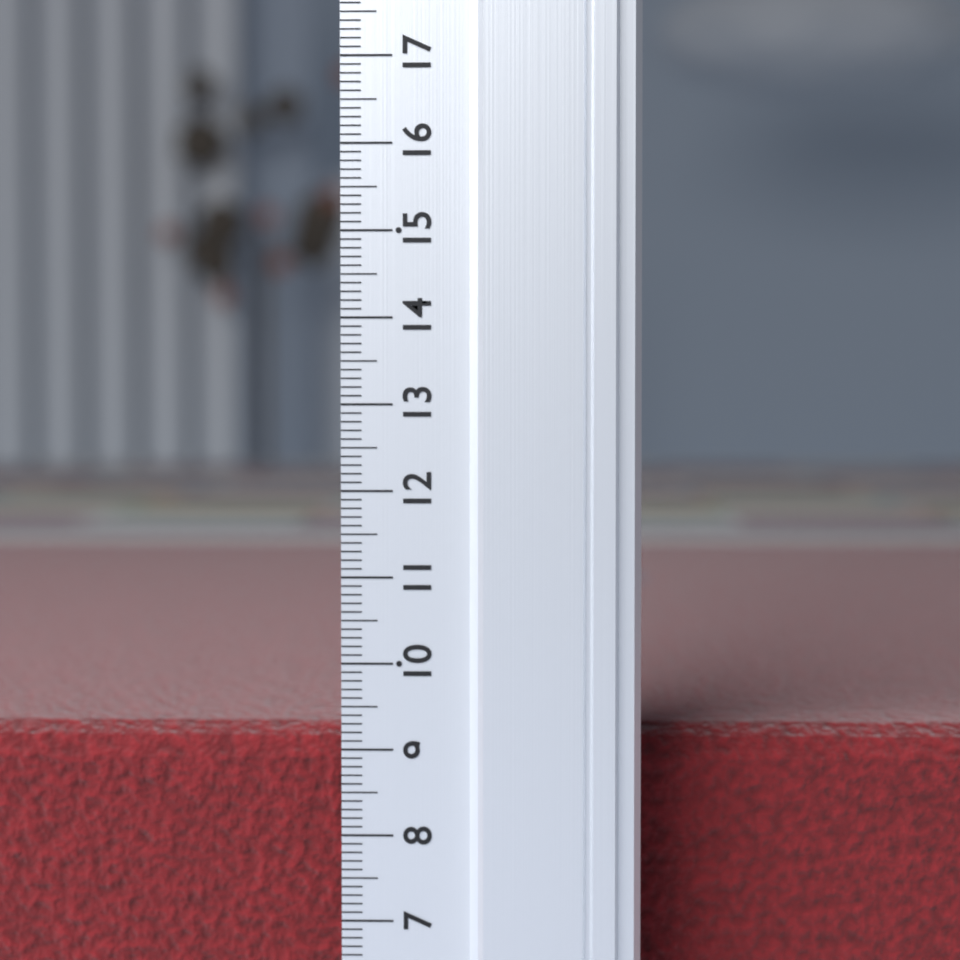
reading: 9.1 (no unit)
